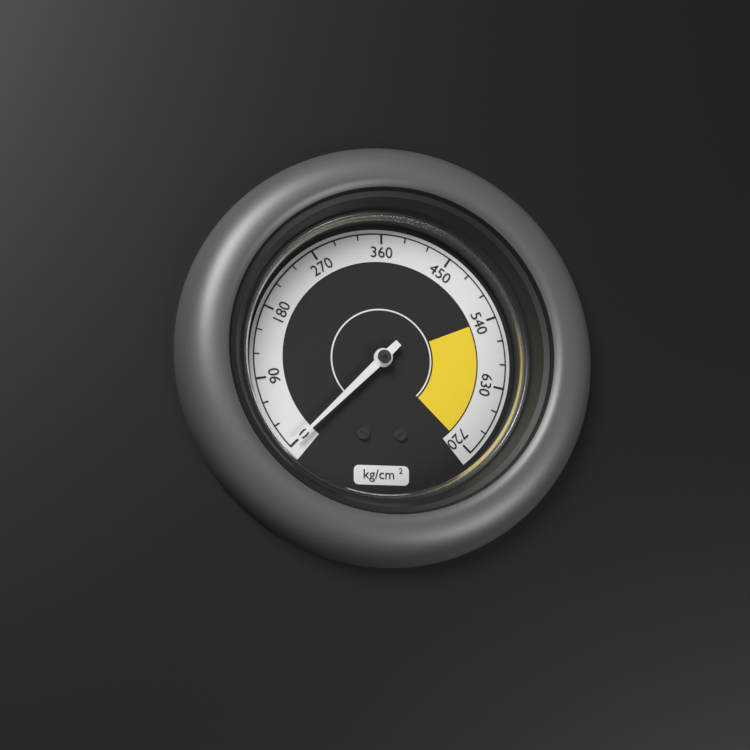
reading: 0 kg/cm²
